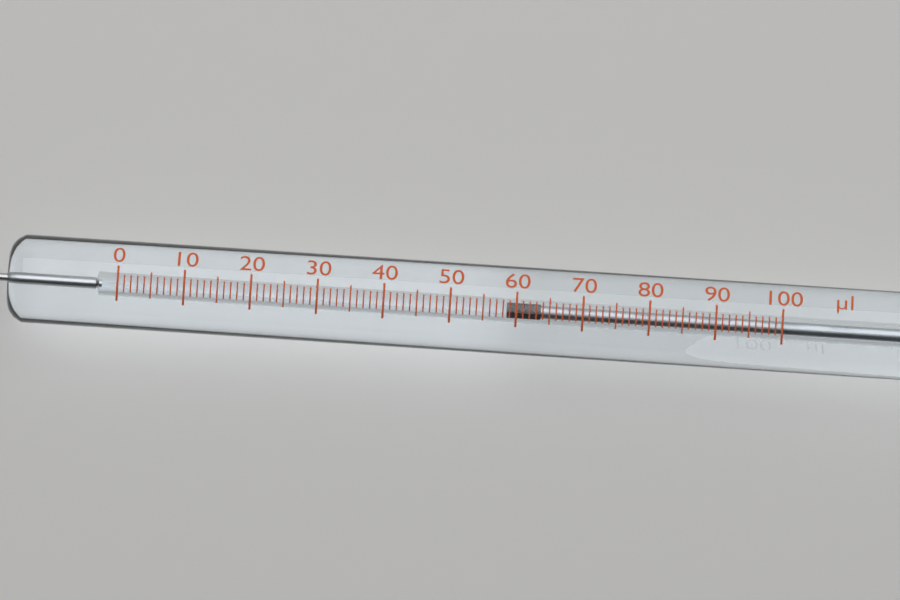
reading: 59 µl
